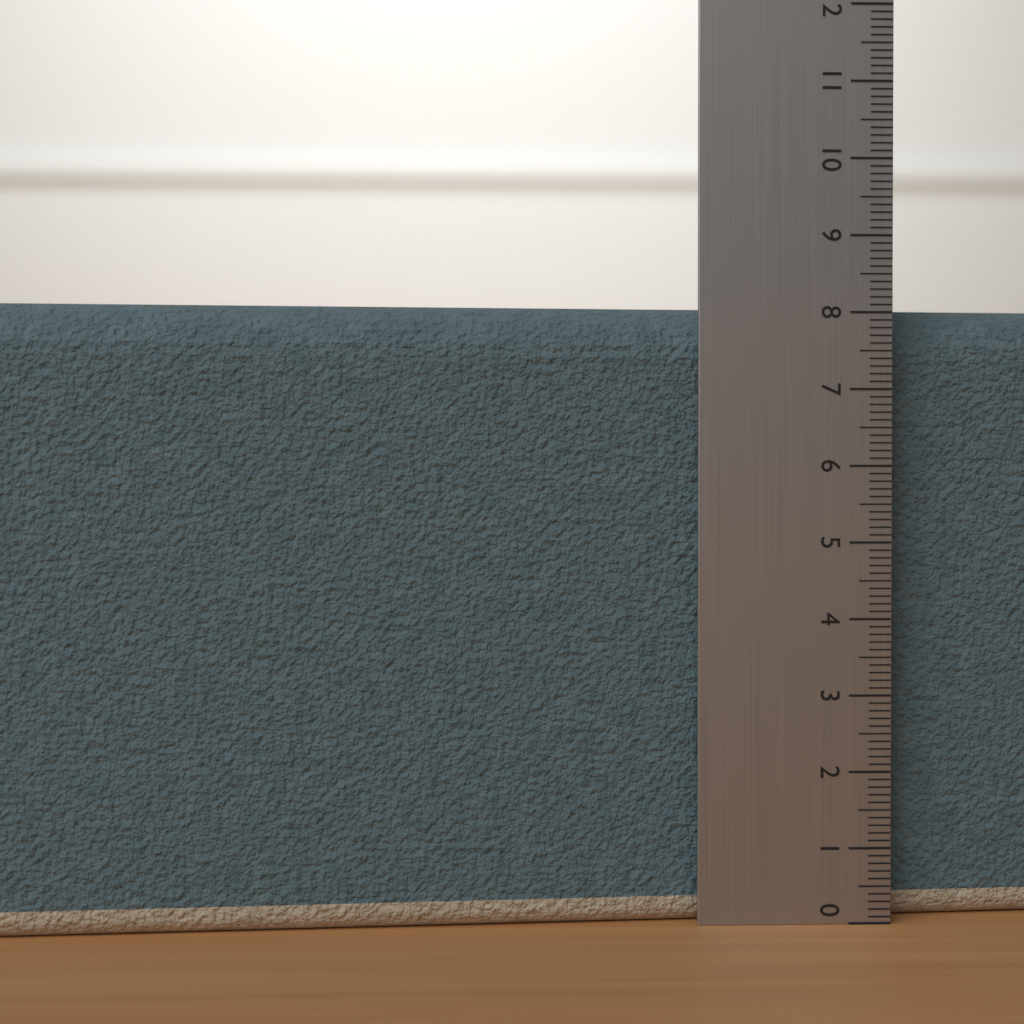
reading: 8.1 (no unit)
